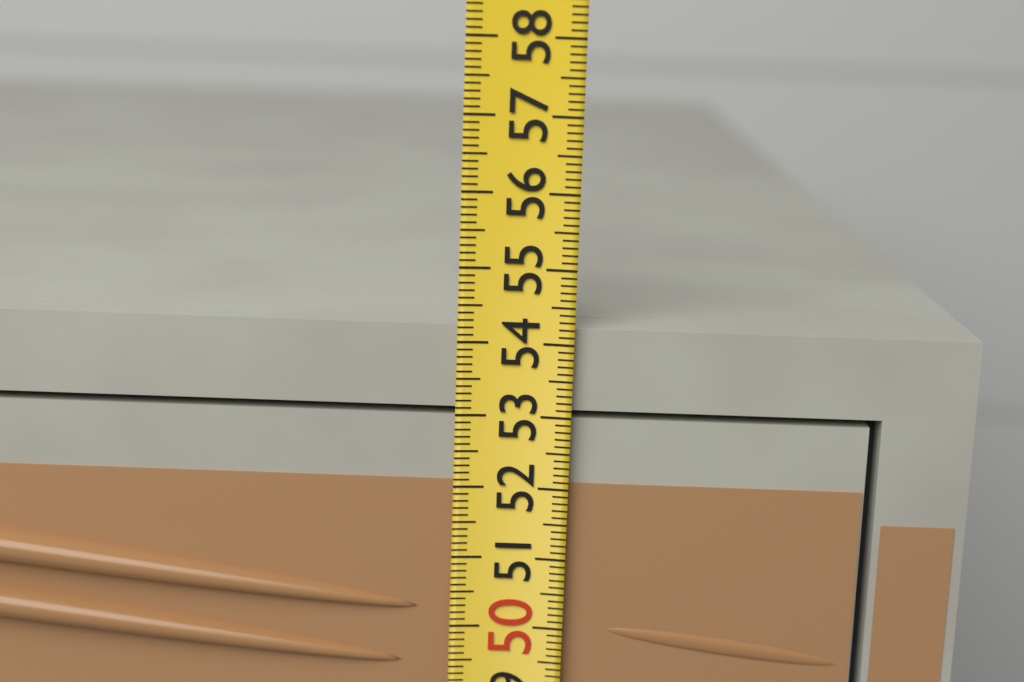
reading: 54.2 (no unit)
